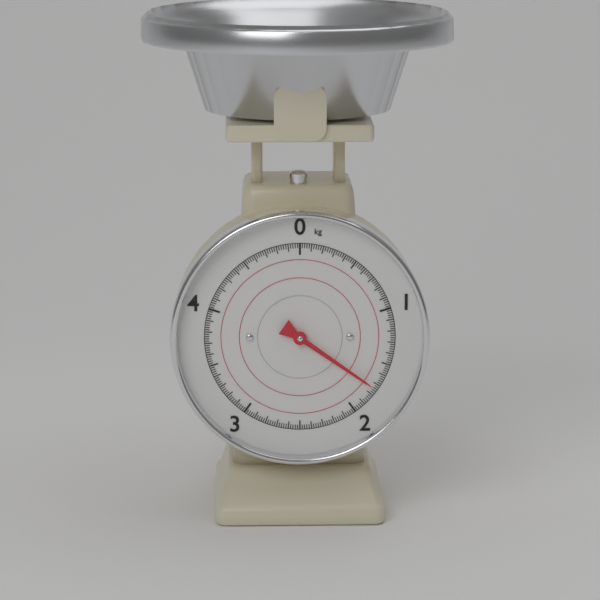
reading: 1.74 kg
